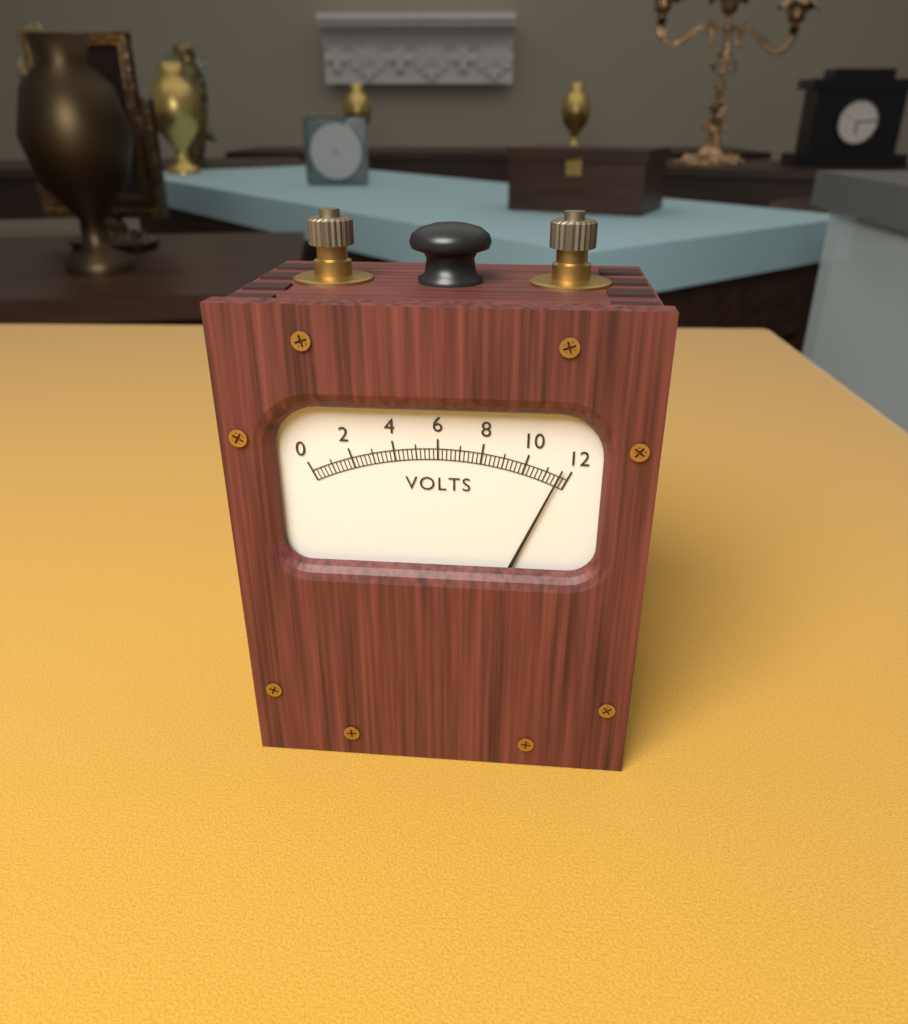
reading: 11.6 V
